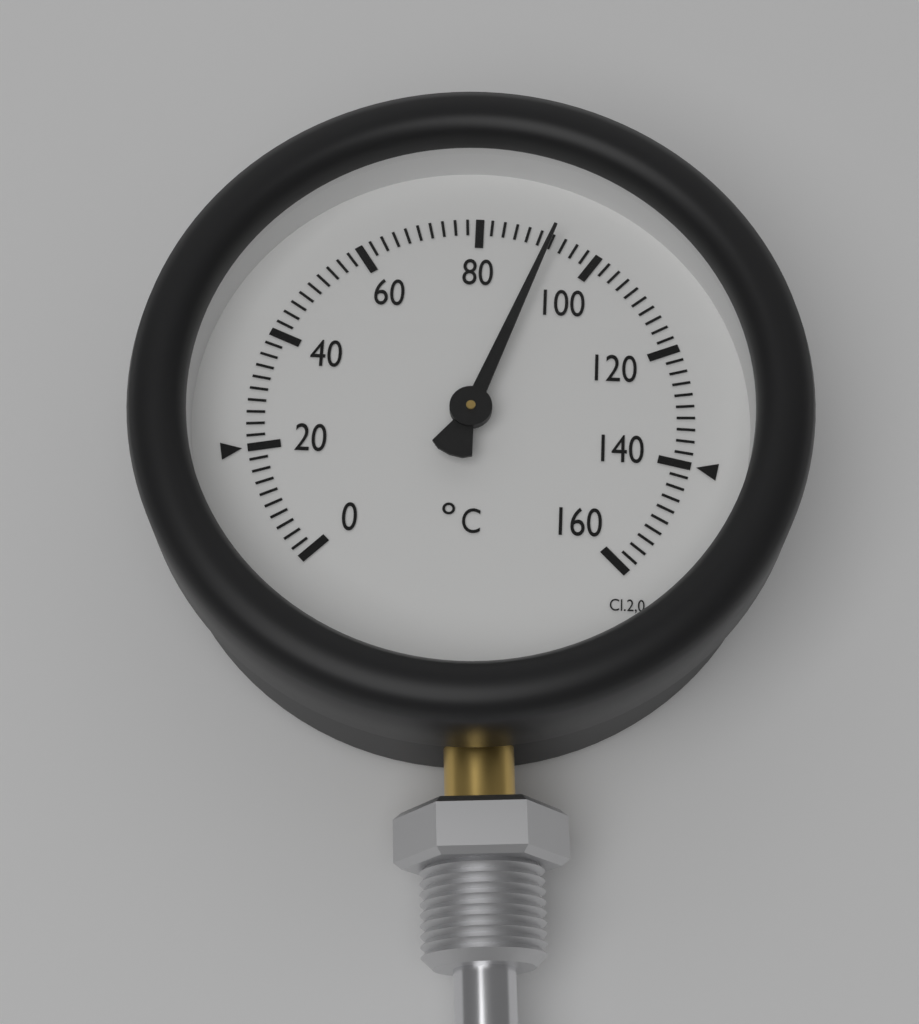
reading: 92 °C
